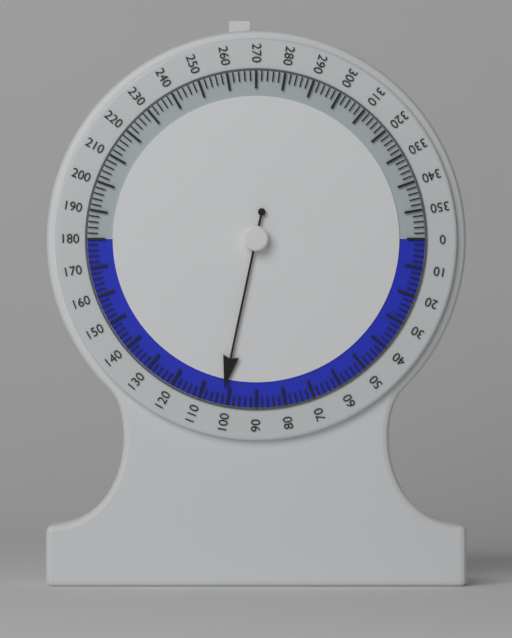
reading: 102 (no unit)
